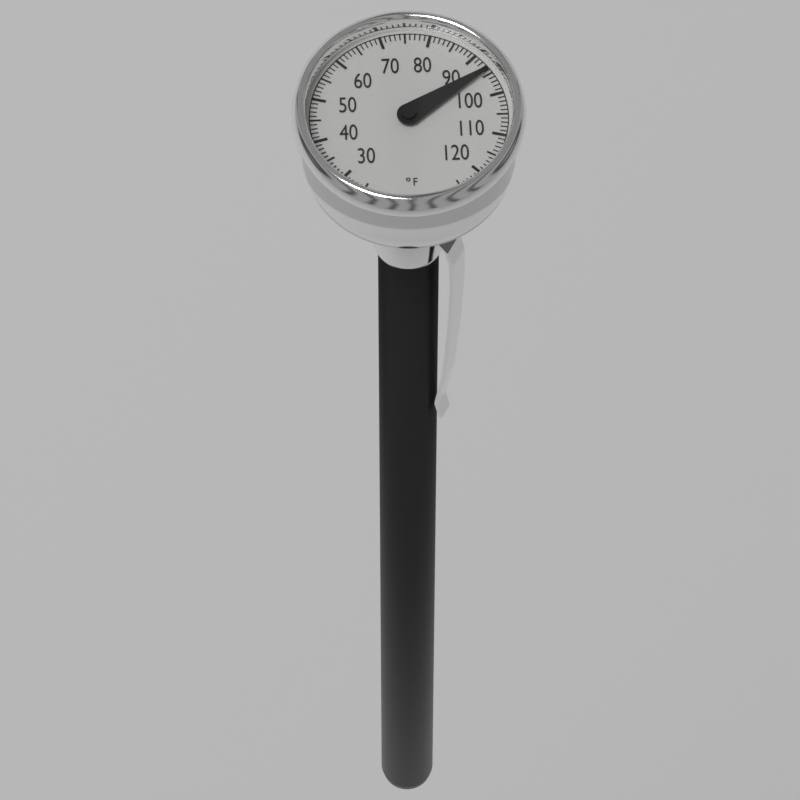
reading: 94 °F
